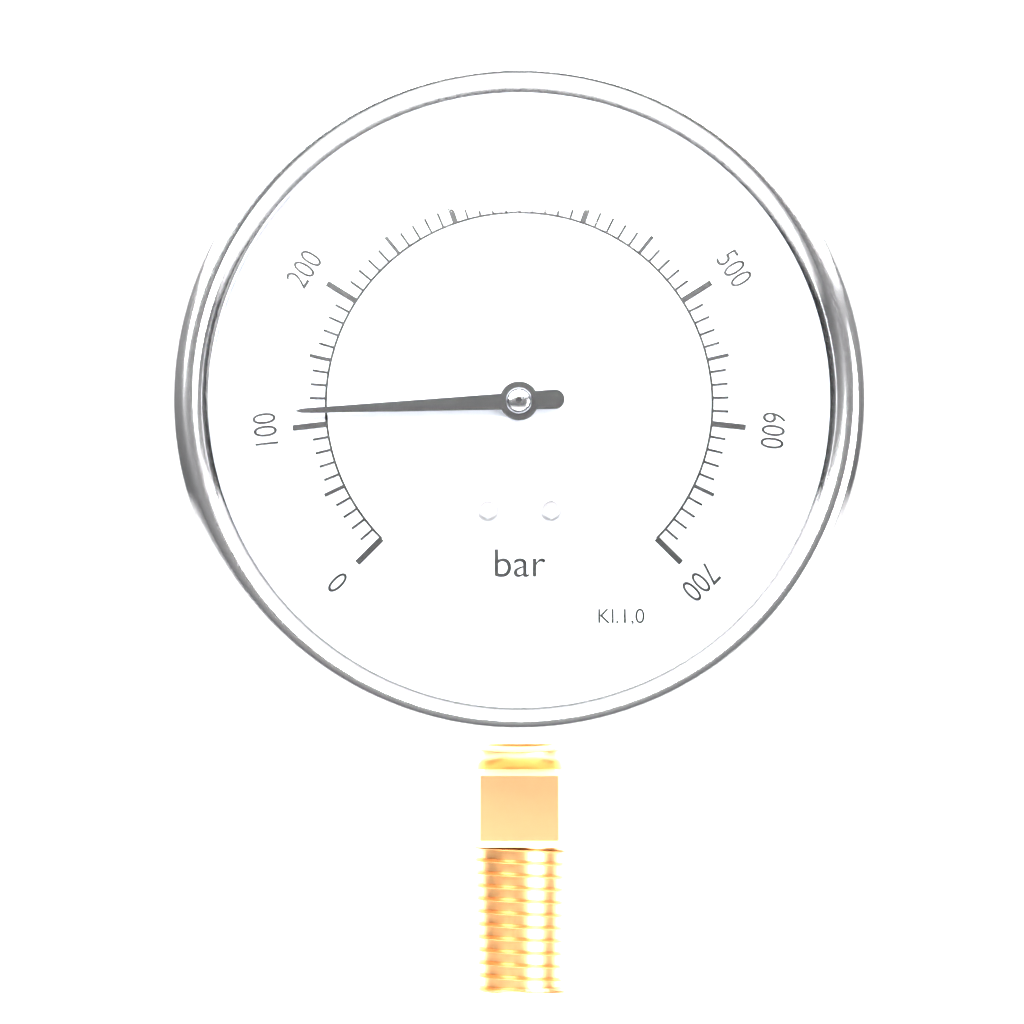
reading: 110 bar
